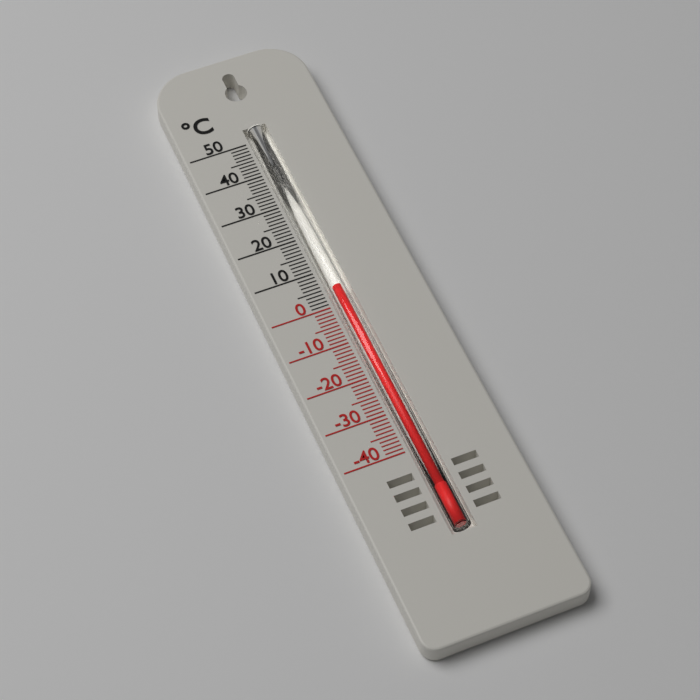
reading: 5 °C
